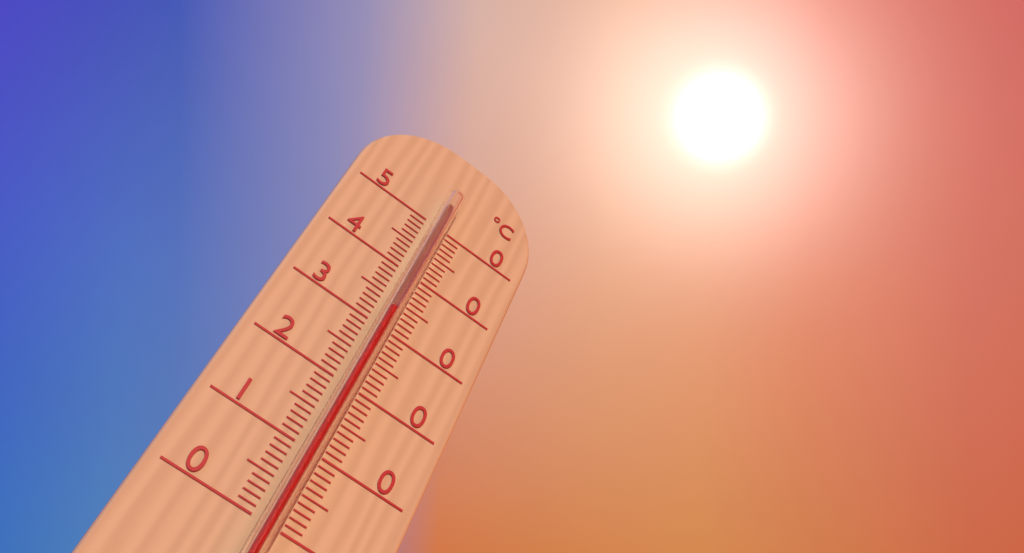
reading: 32 °C
